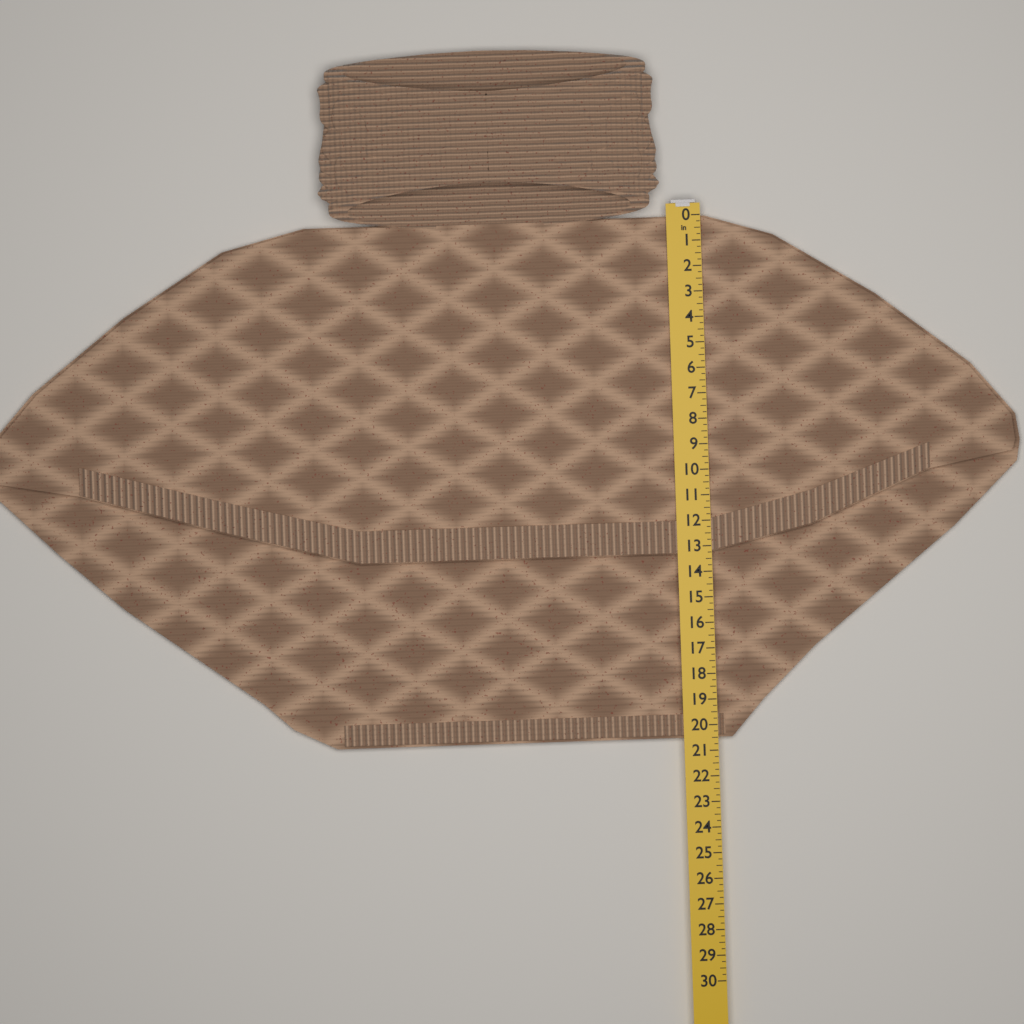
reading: 20.50 in
